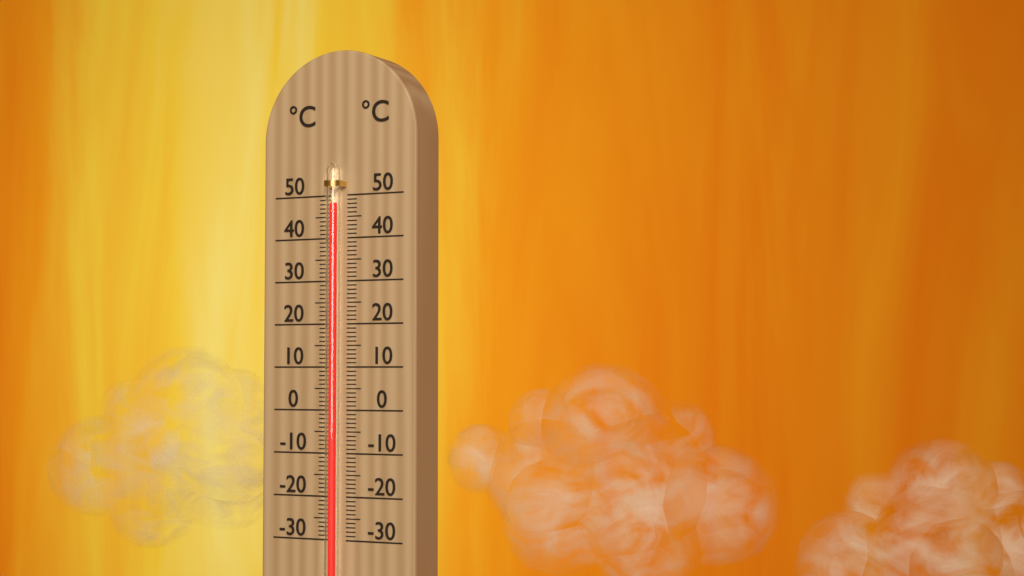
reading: 48 °C
